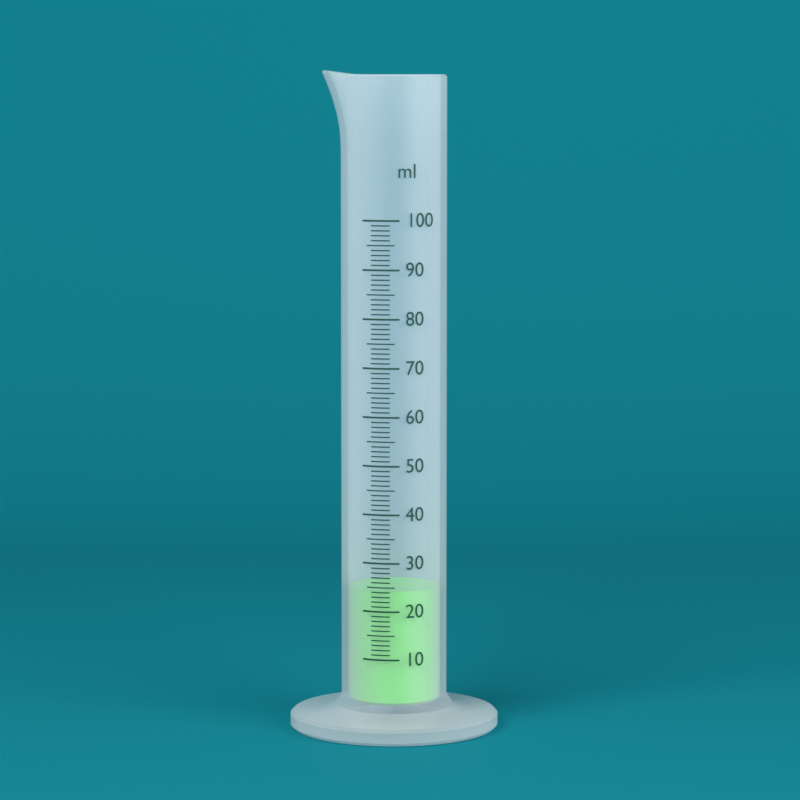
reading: 24 ml
